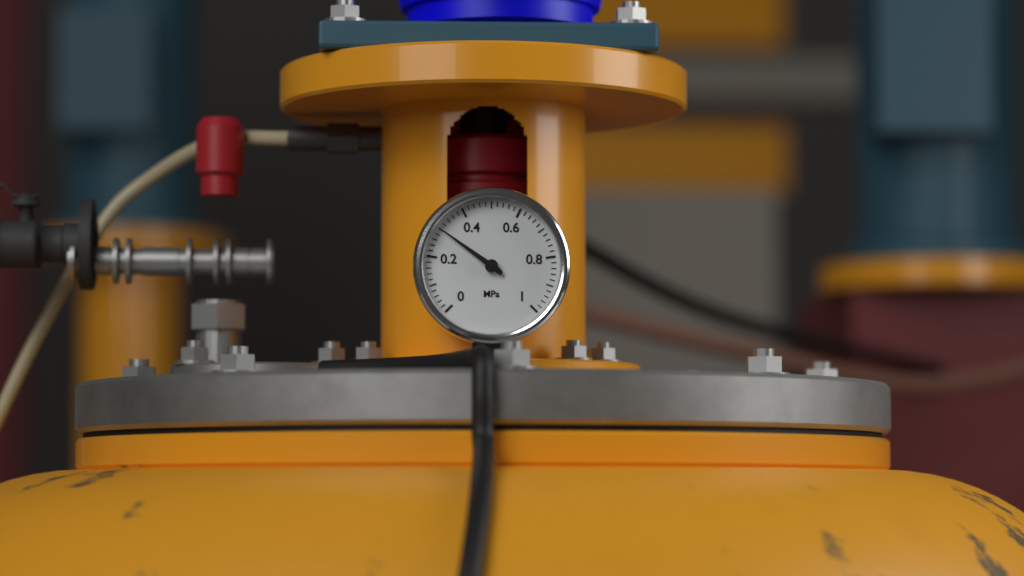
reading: 0.30 MPa
